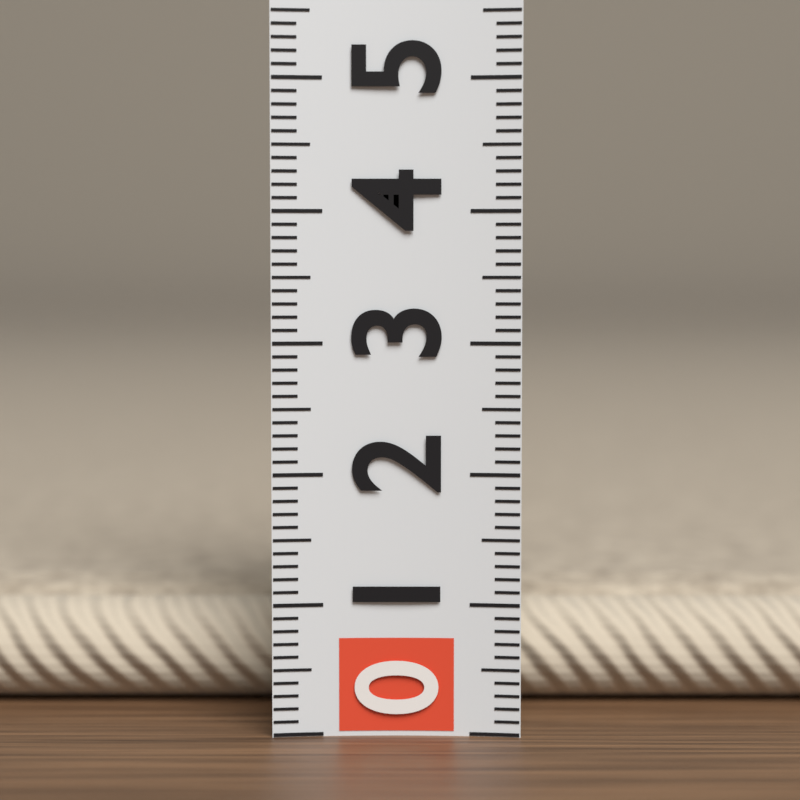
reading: 0.9 (no unit)
